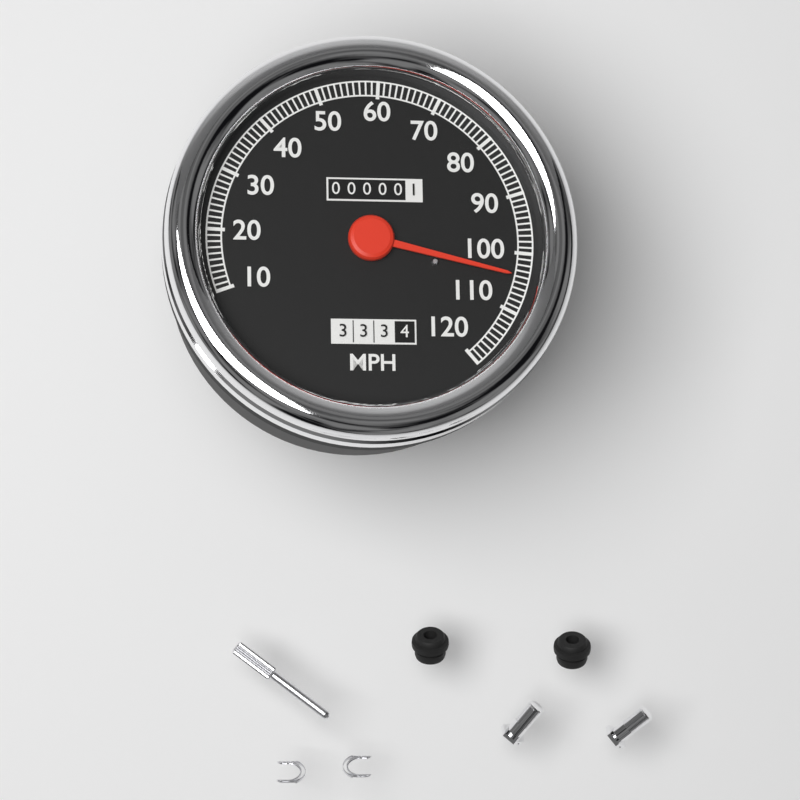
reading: 104 MPH
